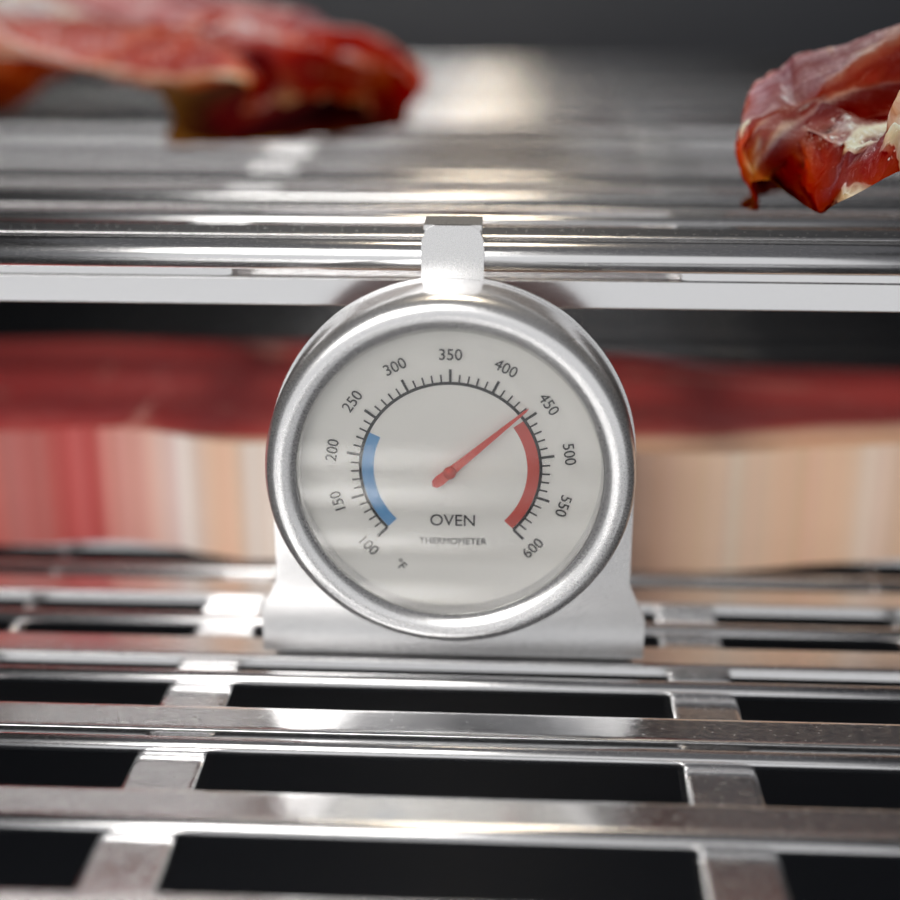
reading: 440 °F
